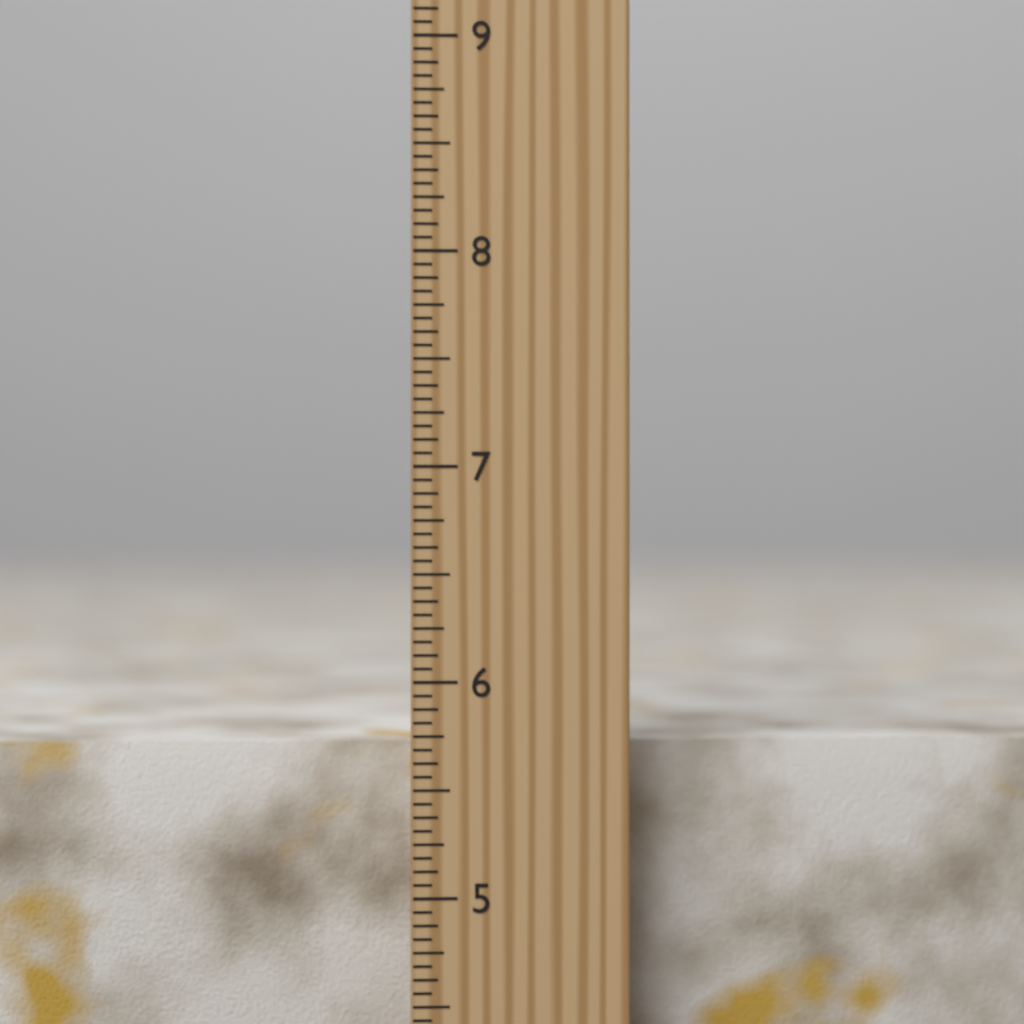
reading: 5.6875 inch
